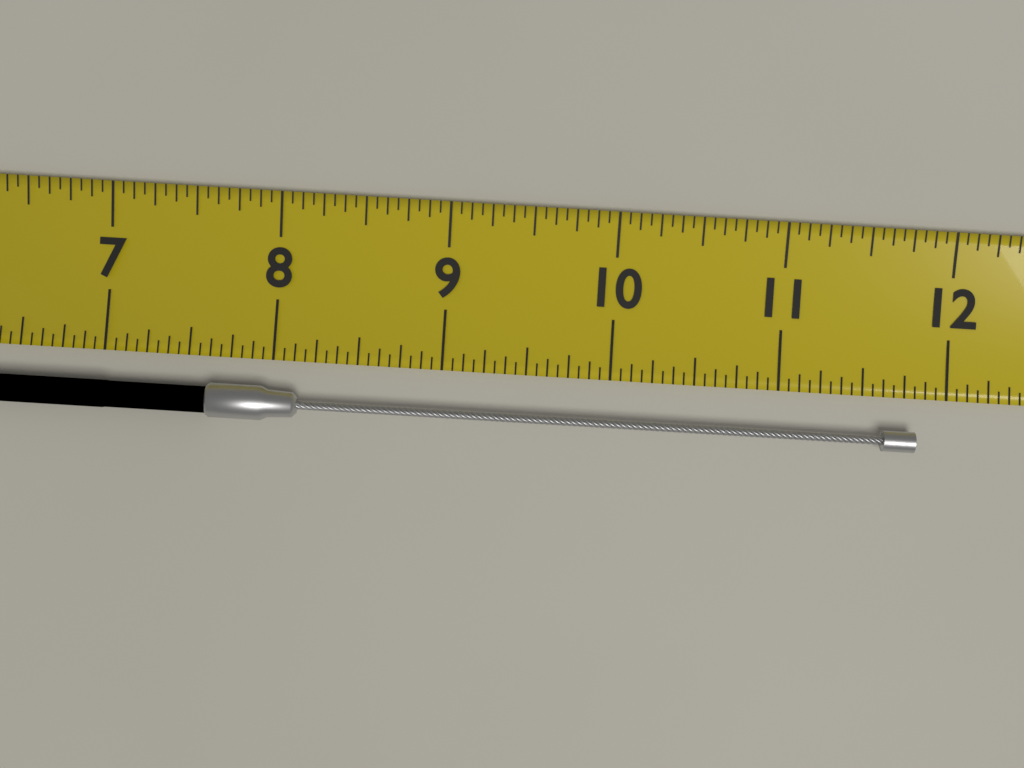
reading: 11.8125 (no unit)
